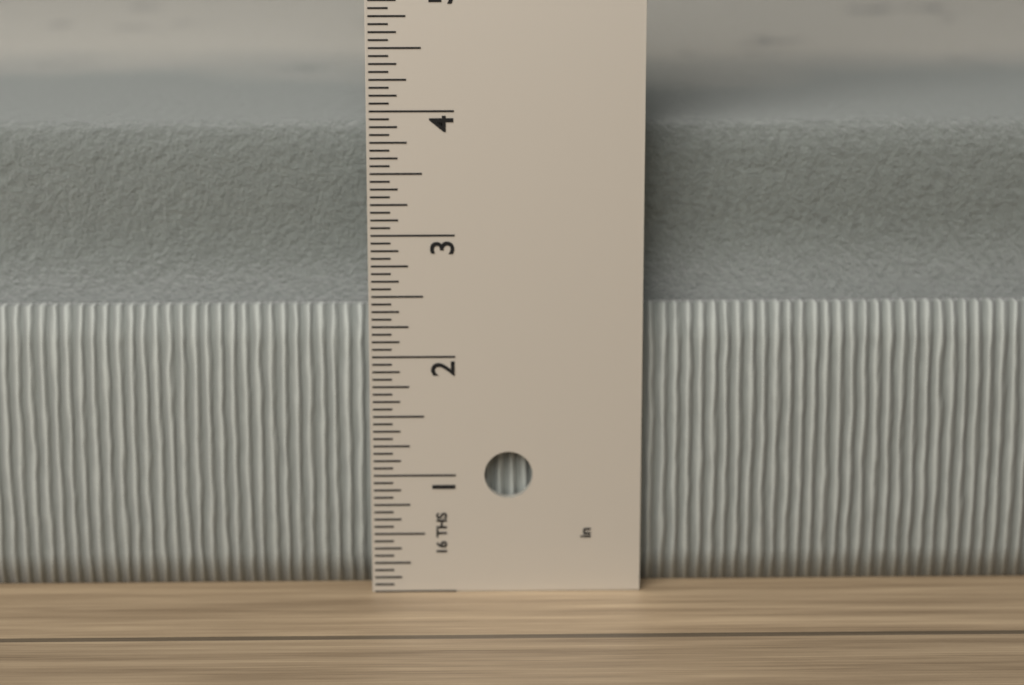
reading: 3.8125 in
